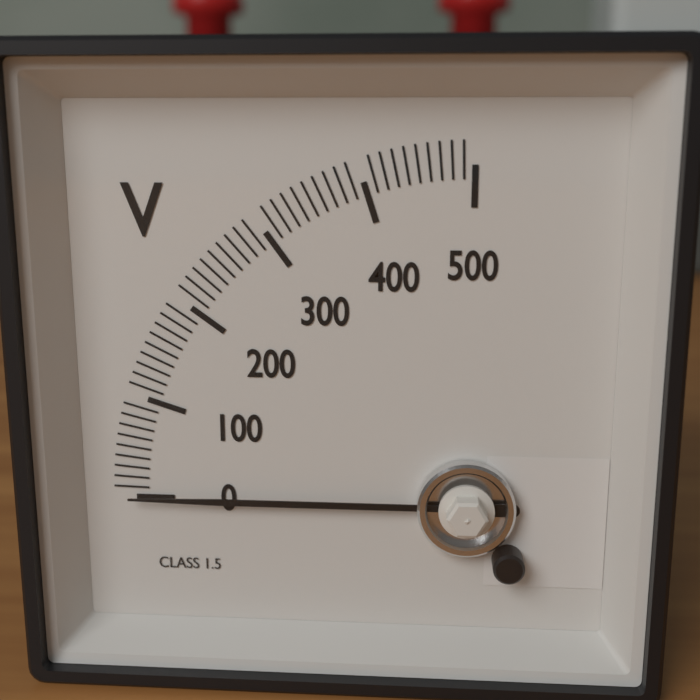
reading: 0 V
